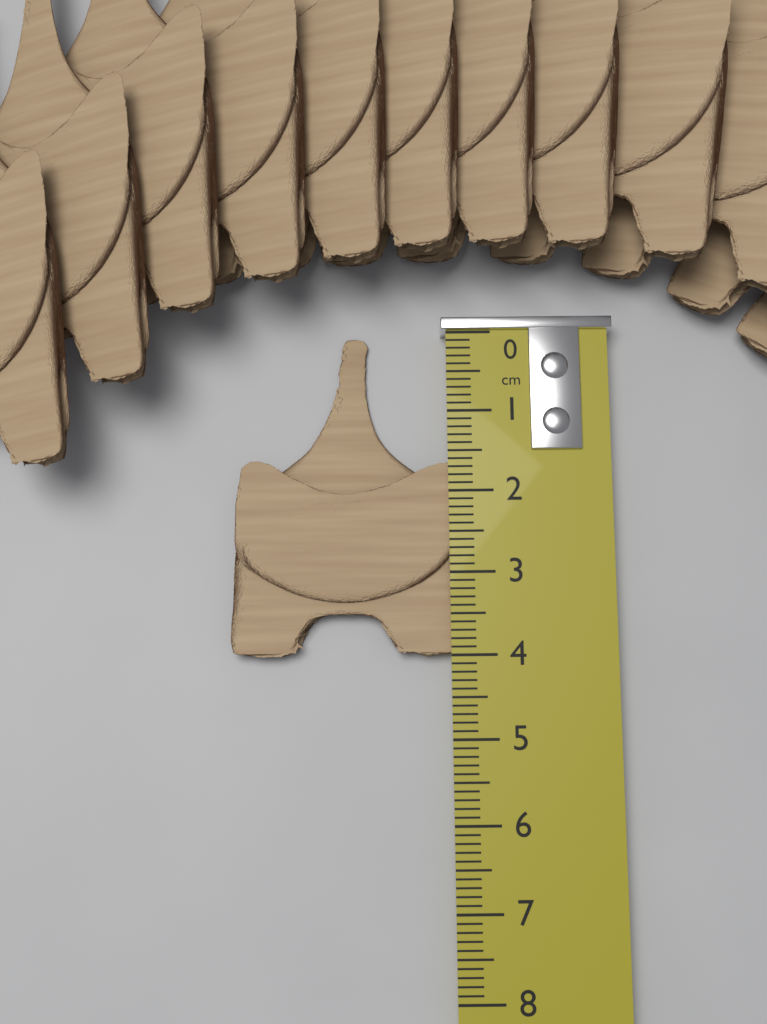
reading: 4.0 cm
